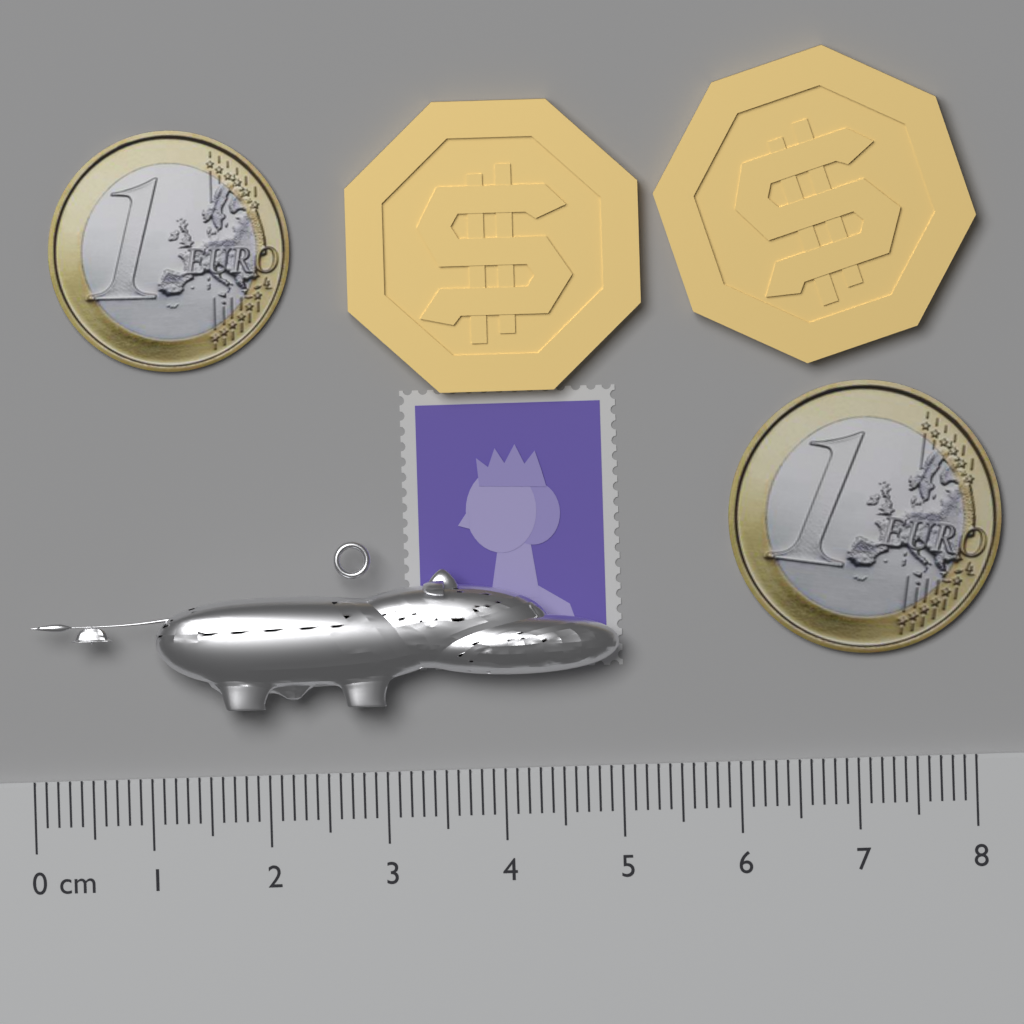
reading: 5.0 cm
